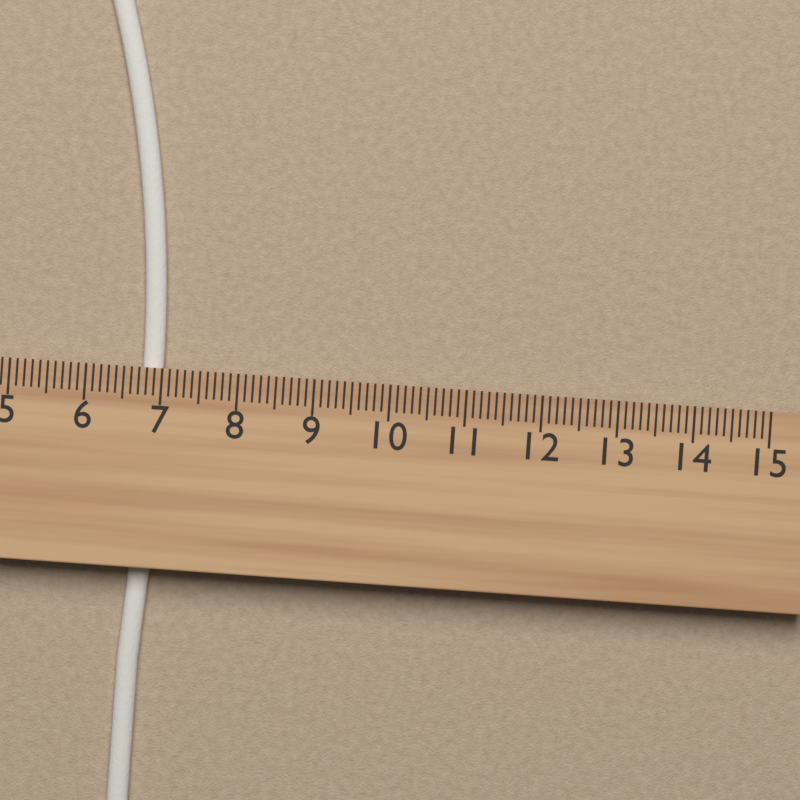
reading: 7.0 cm
